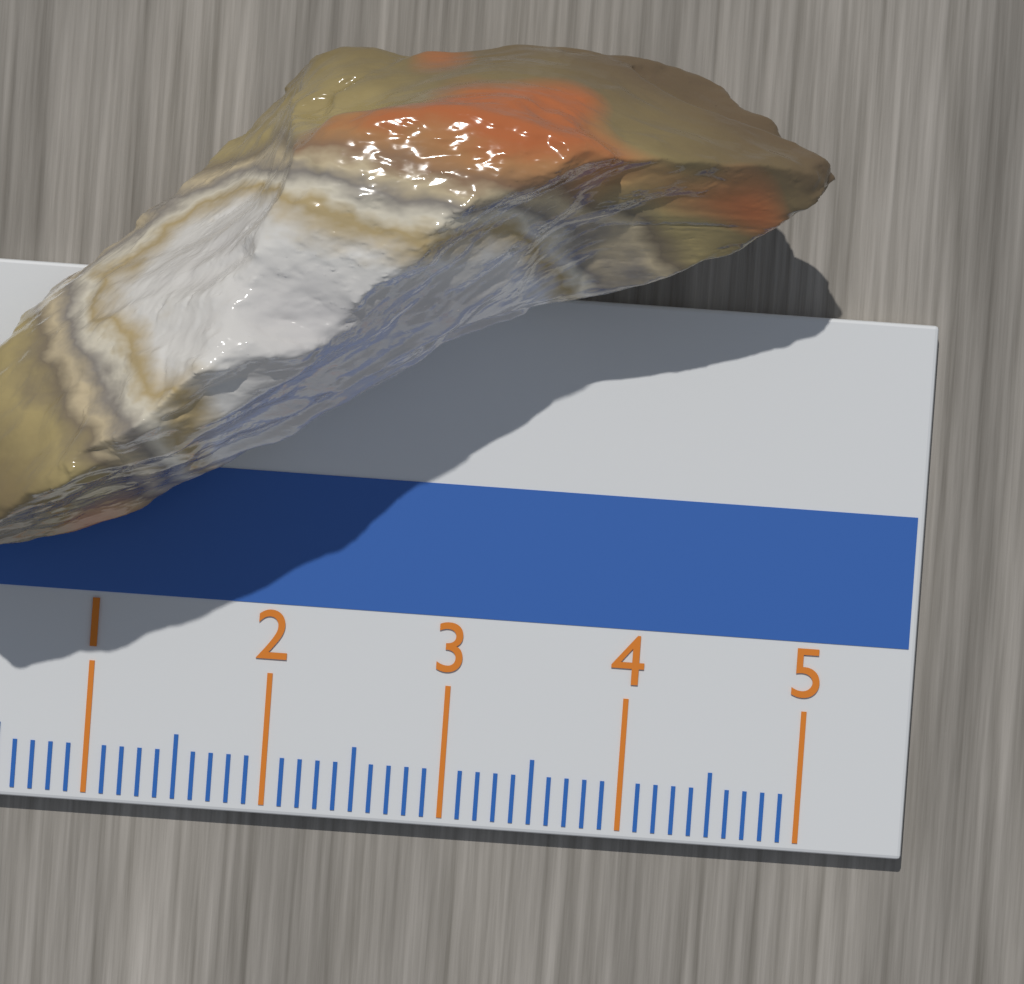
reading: 4.9 cm
